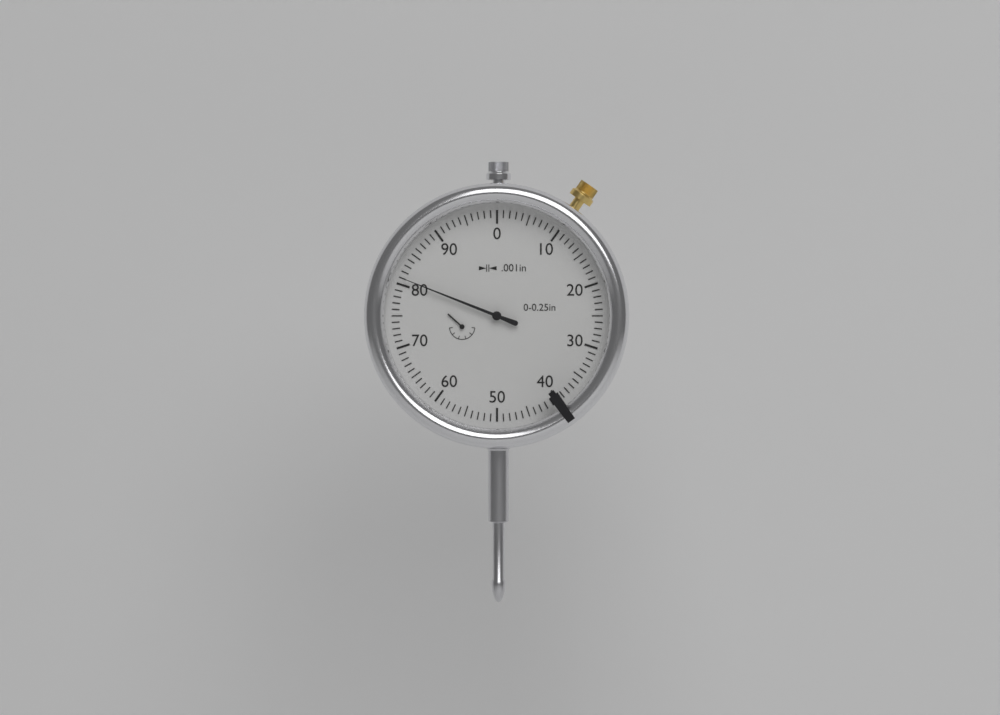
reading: 0.081 in
